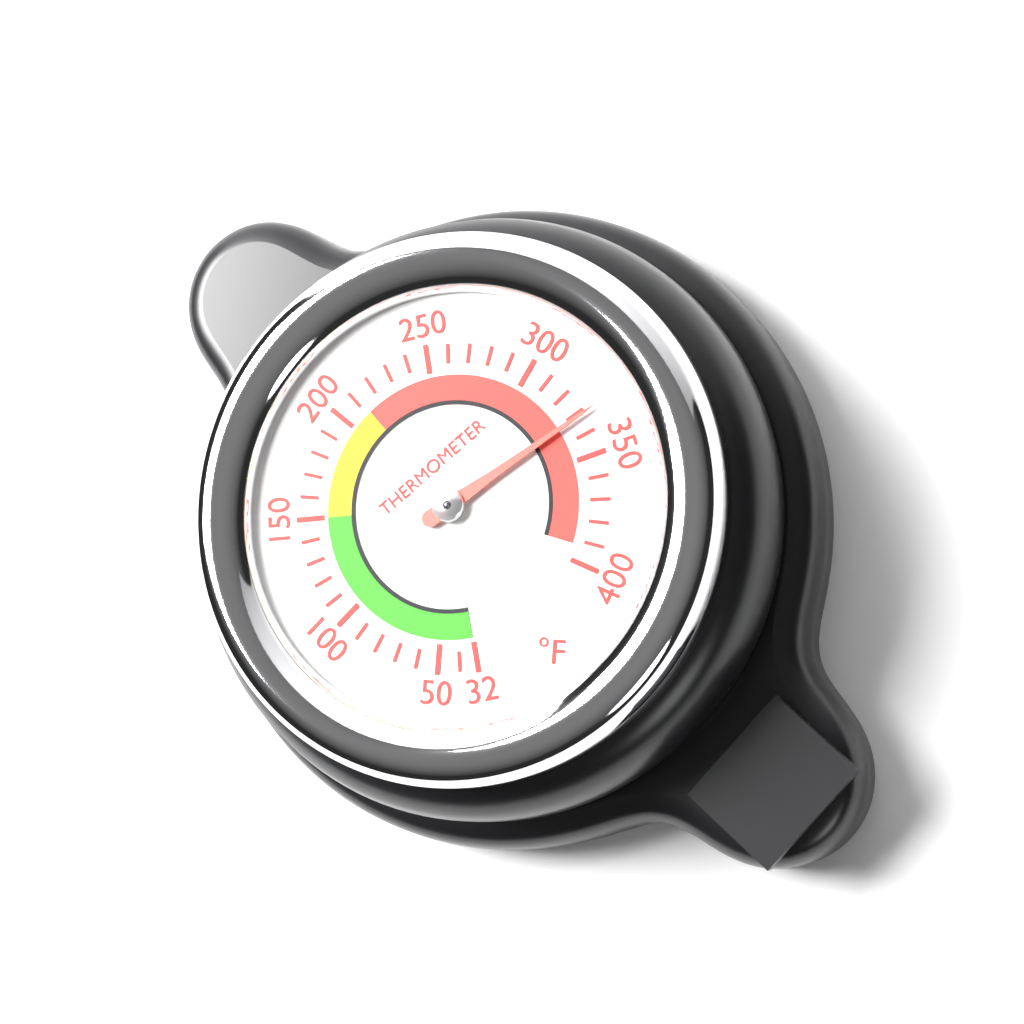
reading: 332 °F
